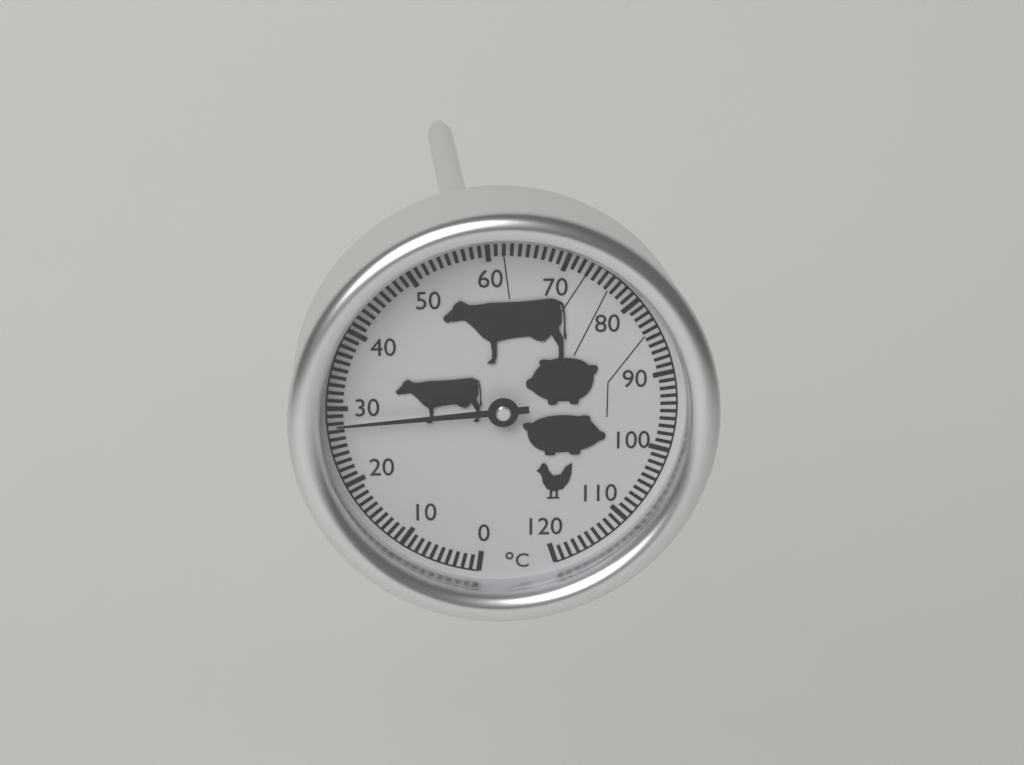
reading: 28 °C
